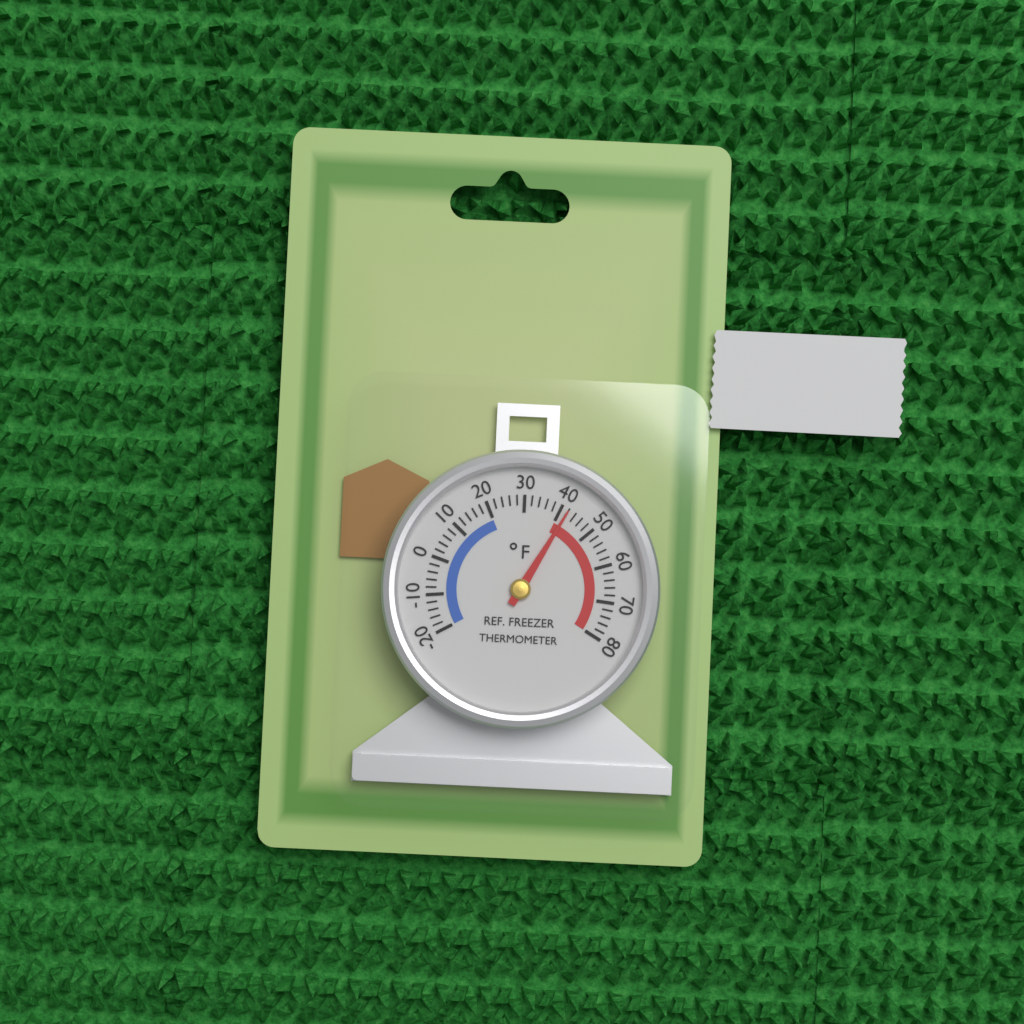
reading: 42 °F
